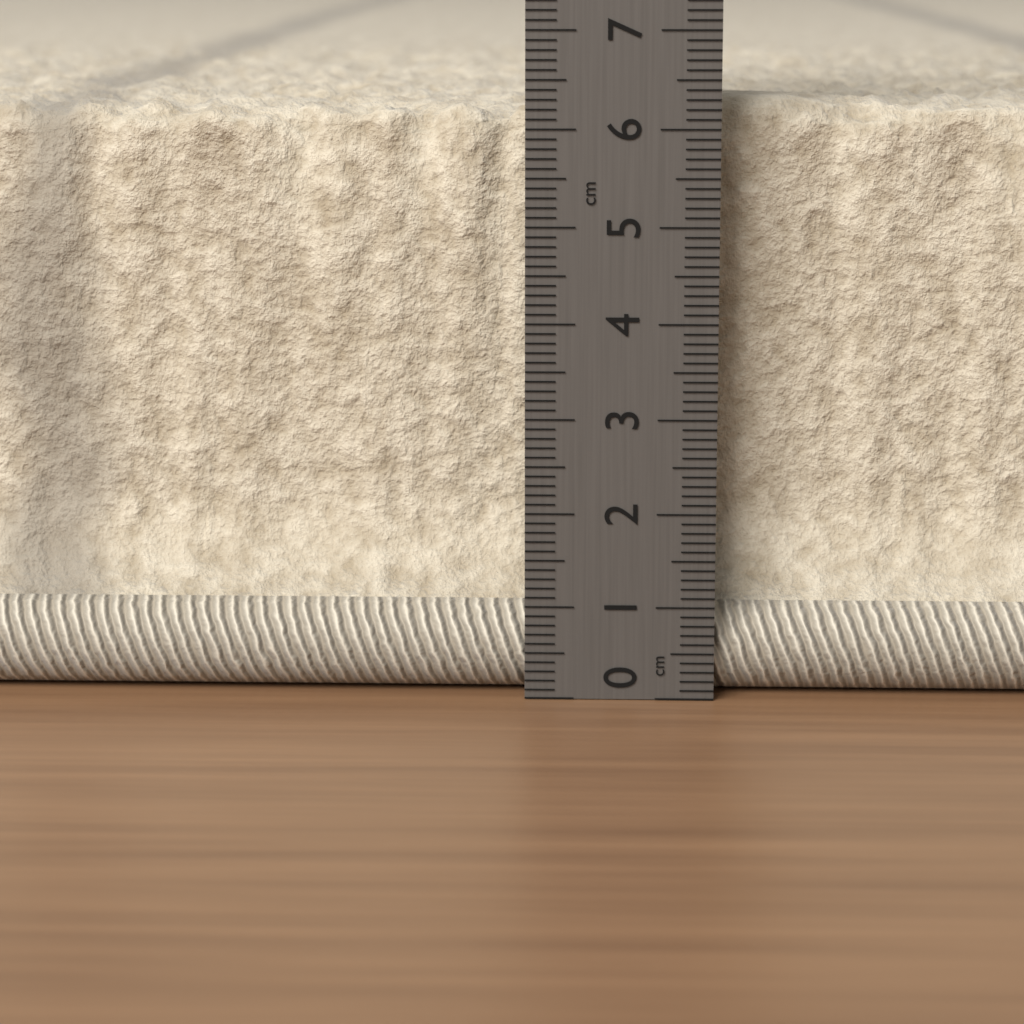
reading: 6.3 cm
